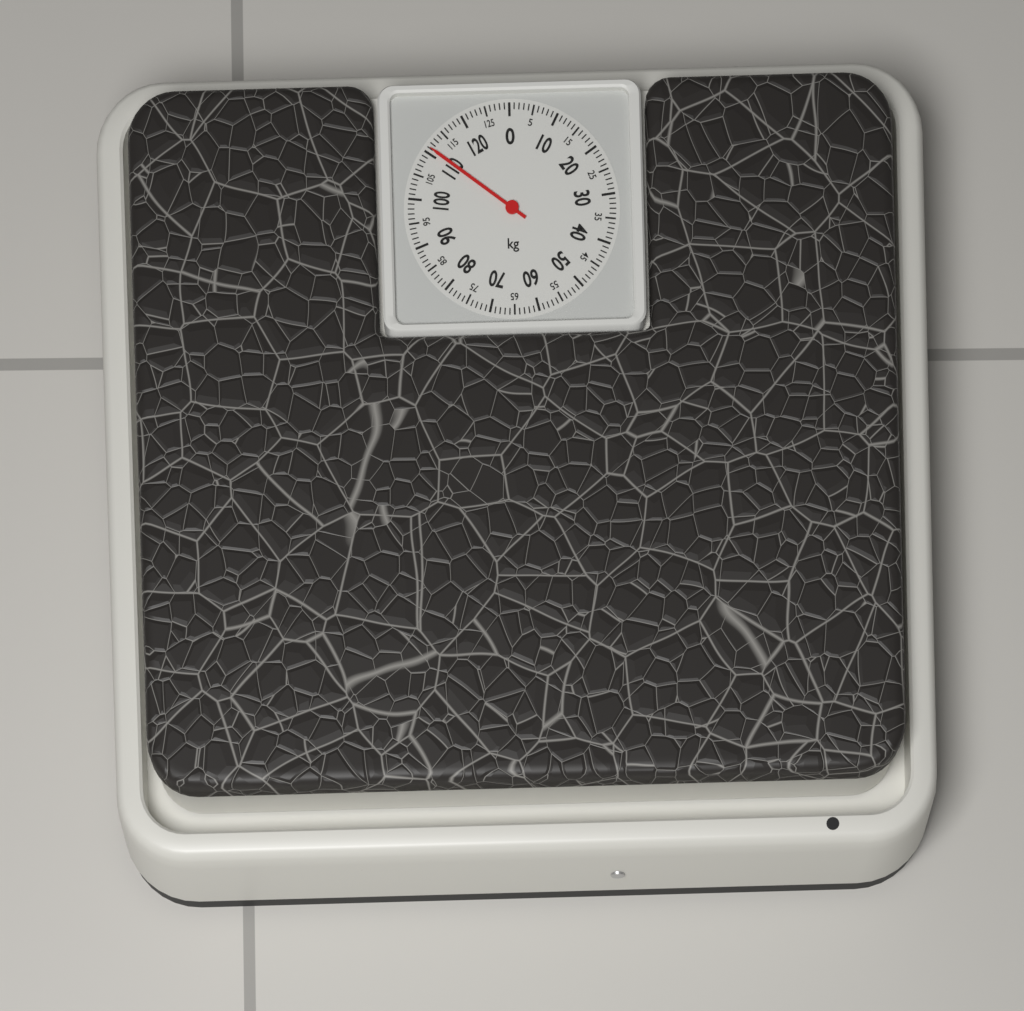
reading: 111 kg
